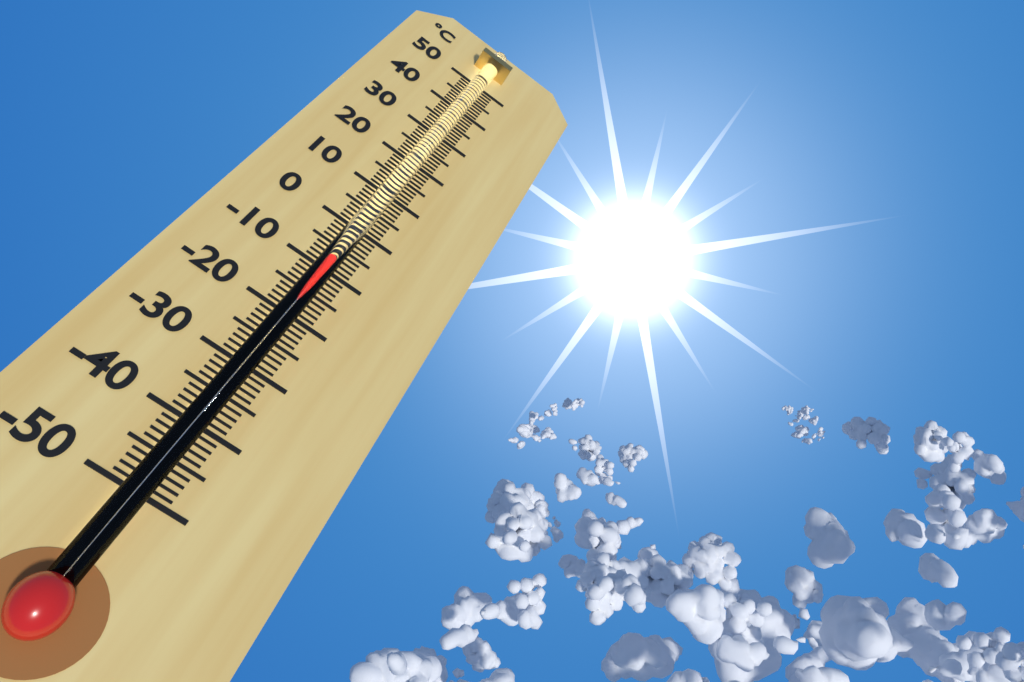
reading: -9 °C
